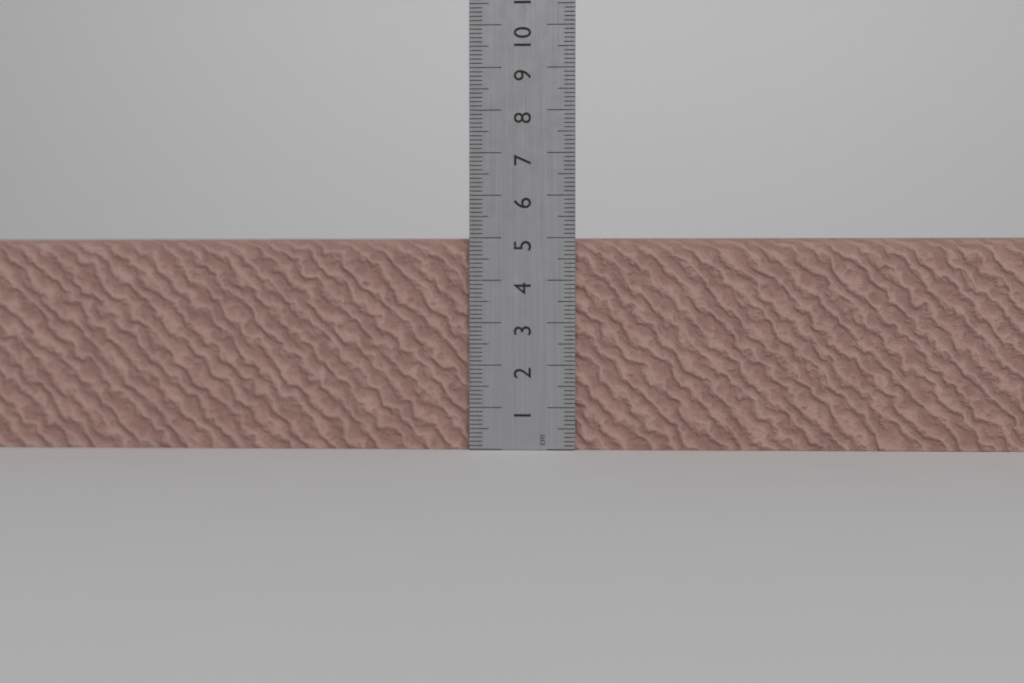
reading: 5.0 cm
